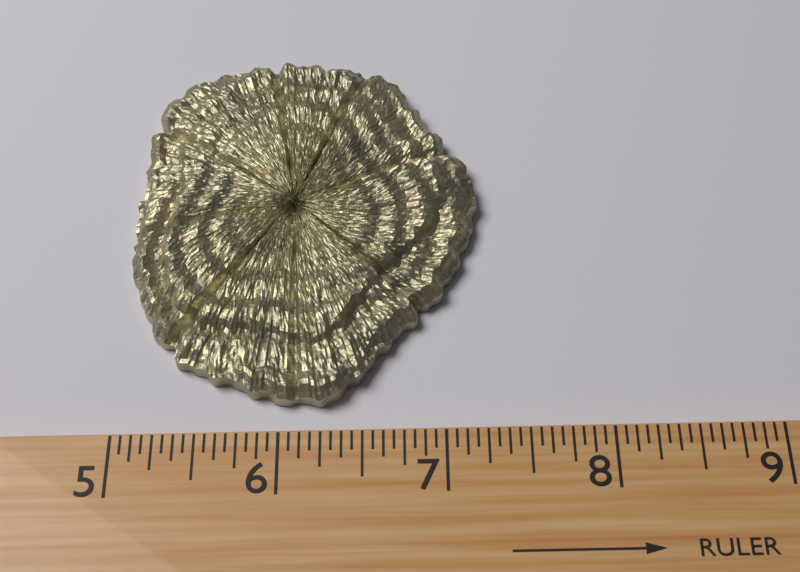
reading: 7.2500 (no unit)
